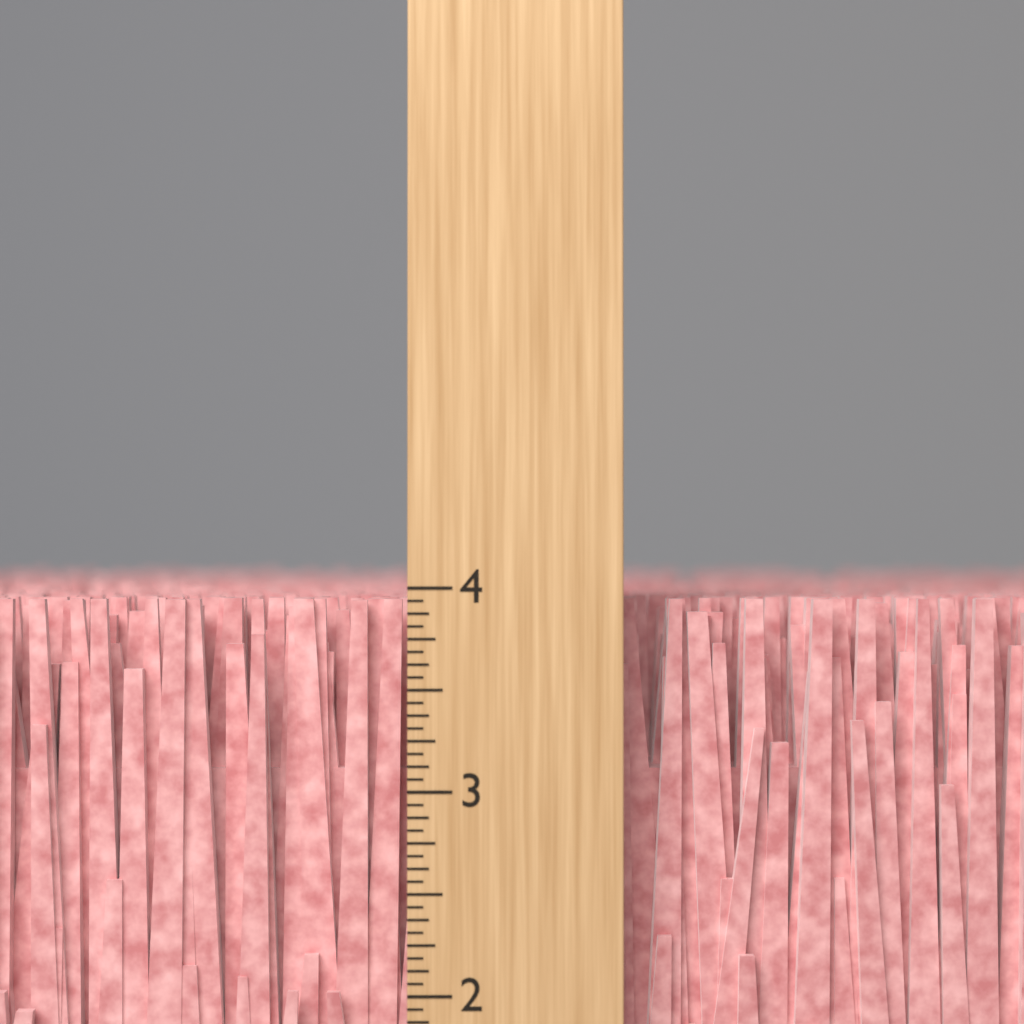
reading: 3.9375 inch
